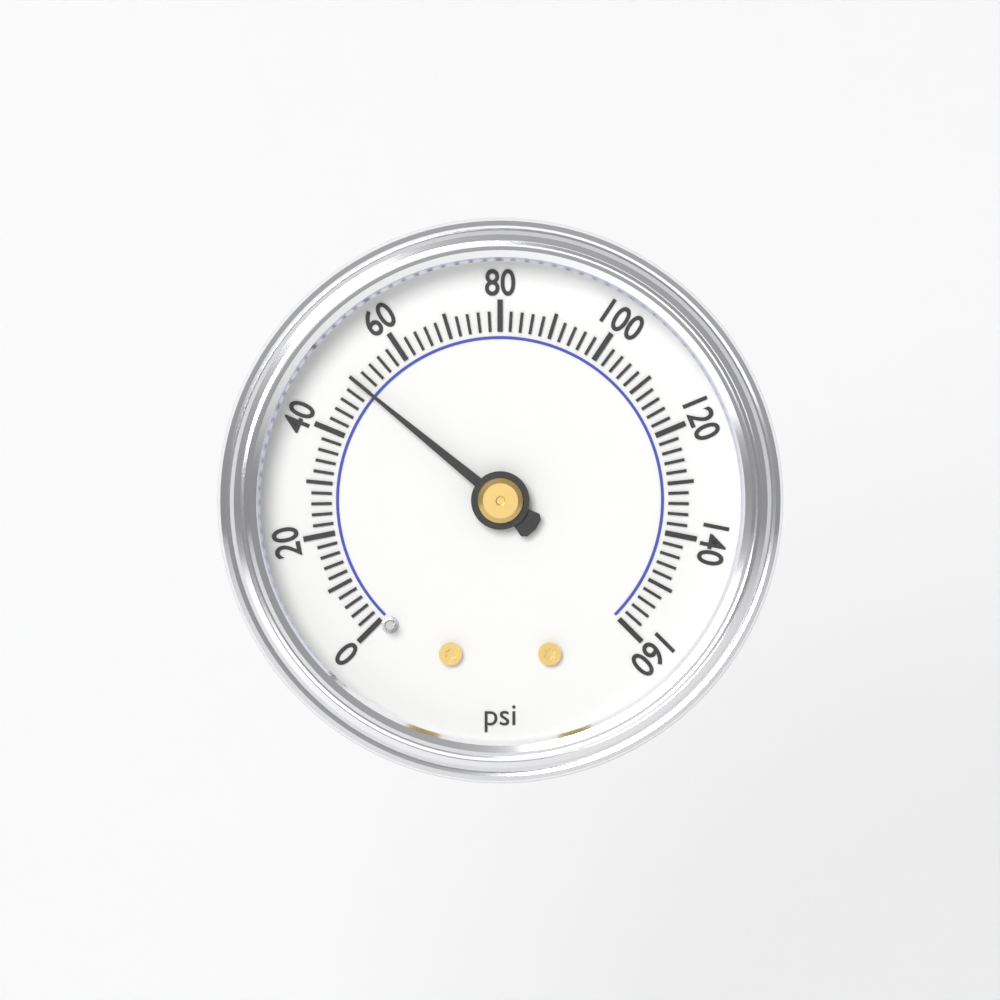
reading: 50 psi
